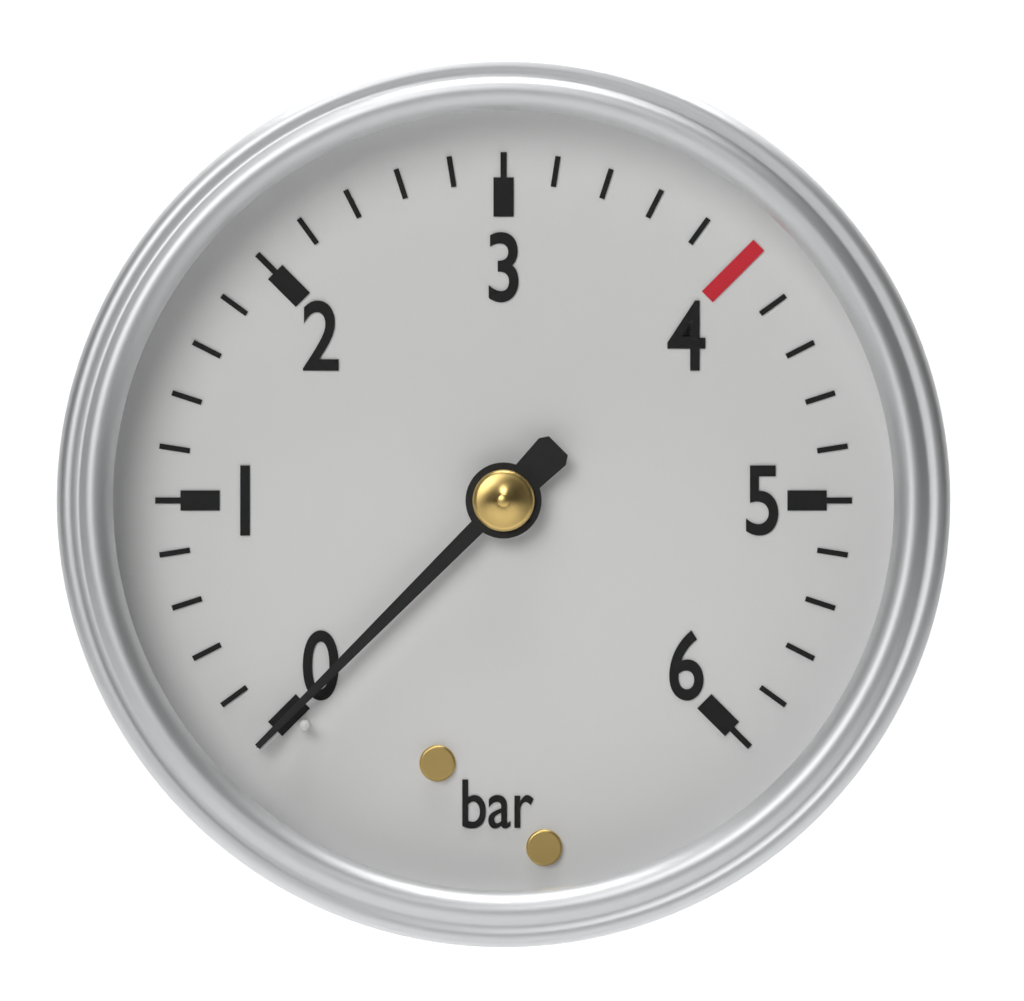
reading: 0.0 bar
